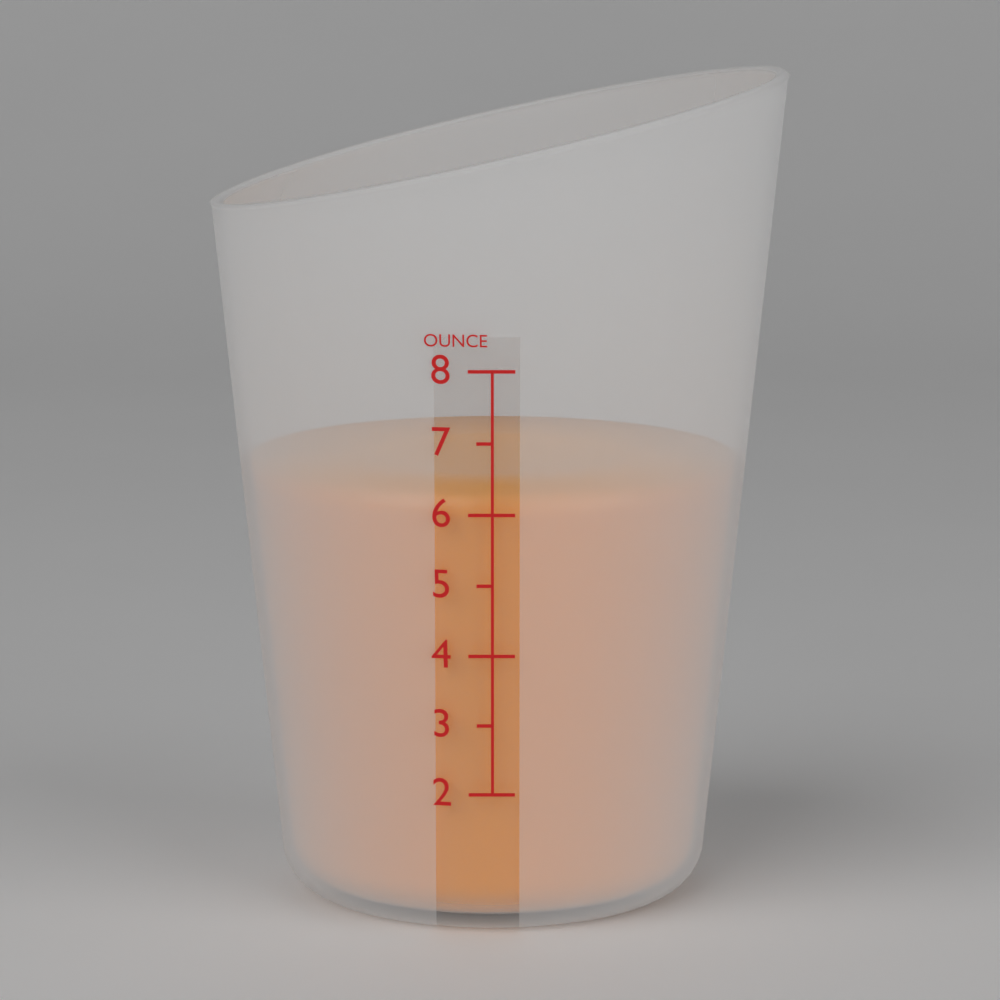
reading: 6.25 ounce
